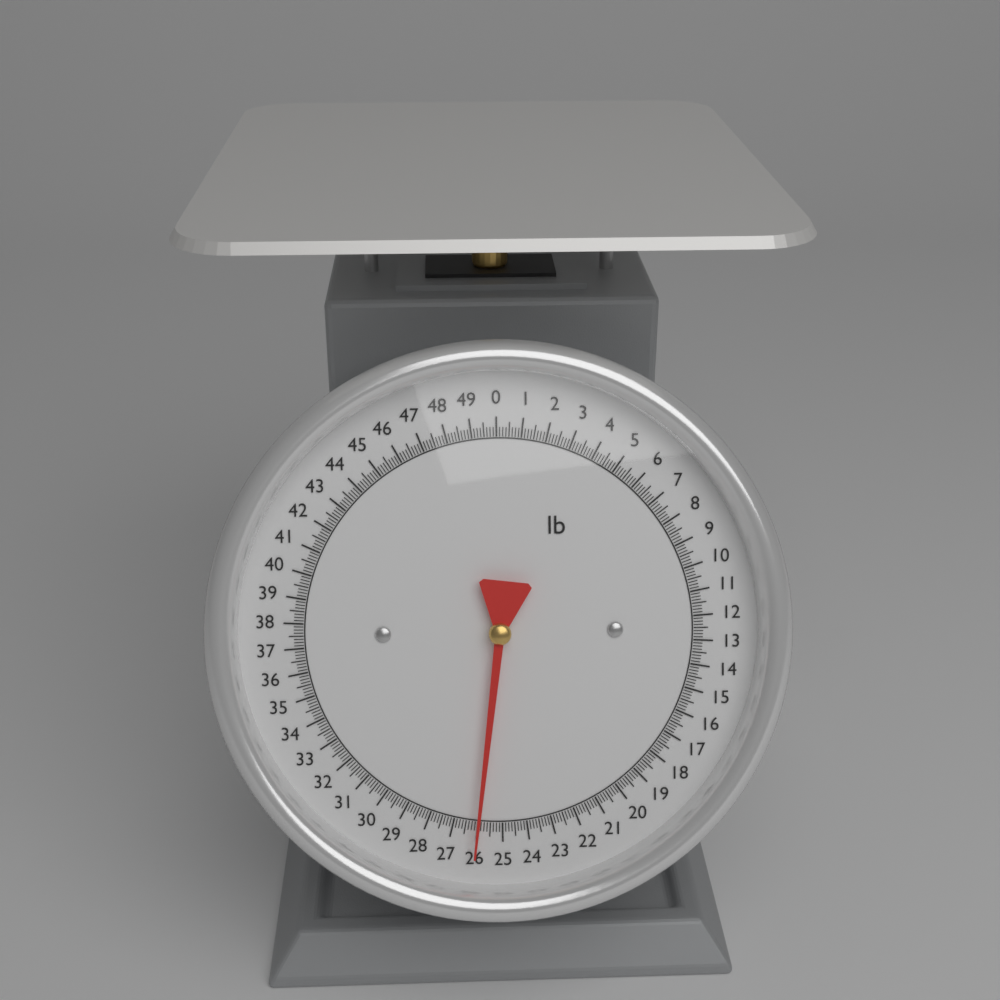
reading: 26.000 lb
